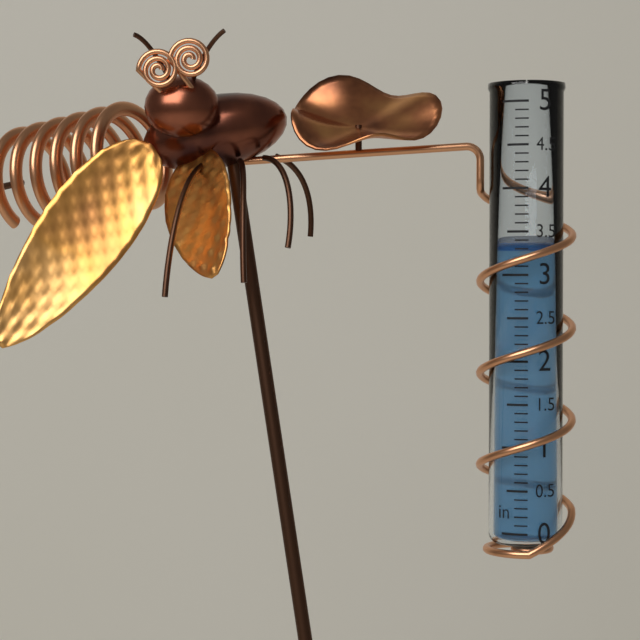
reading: 3.3 in
